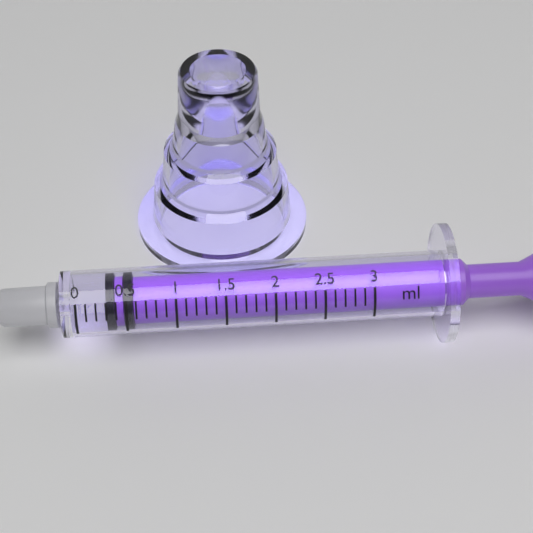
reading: 0.3 ml
